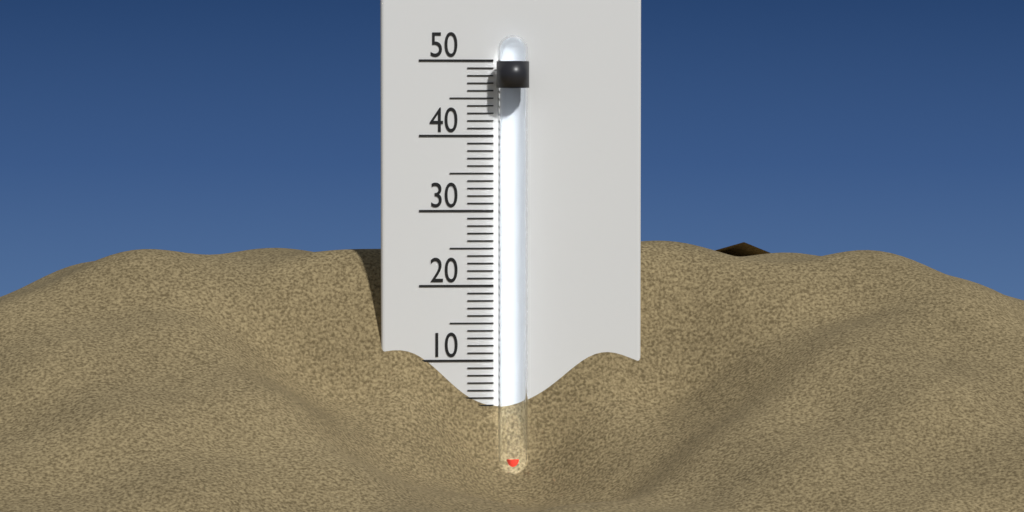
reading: -3 °C
